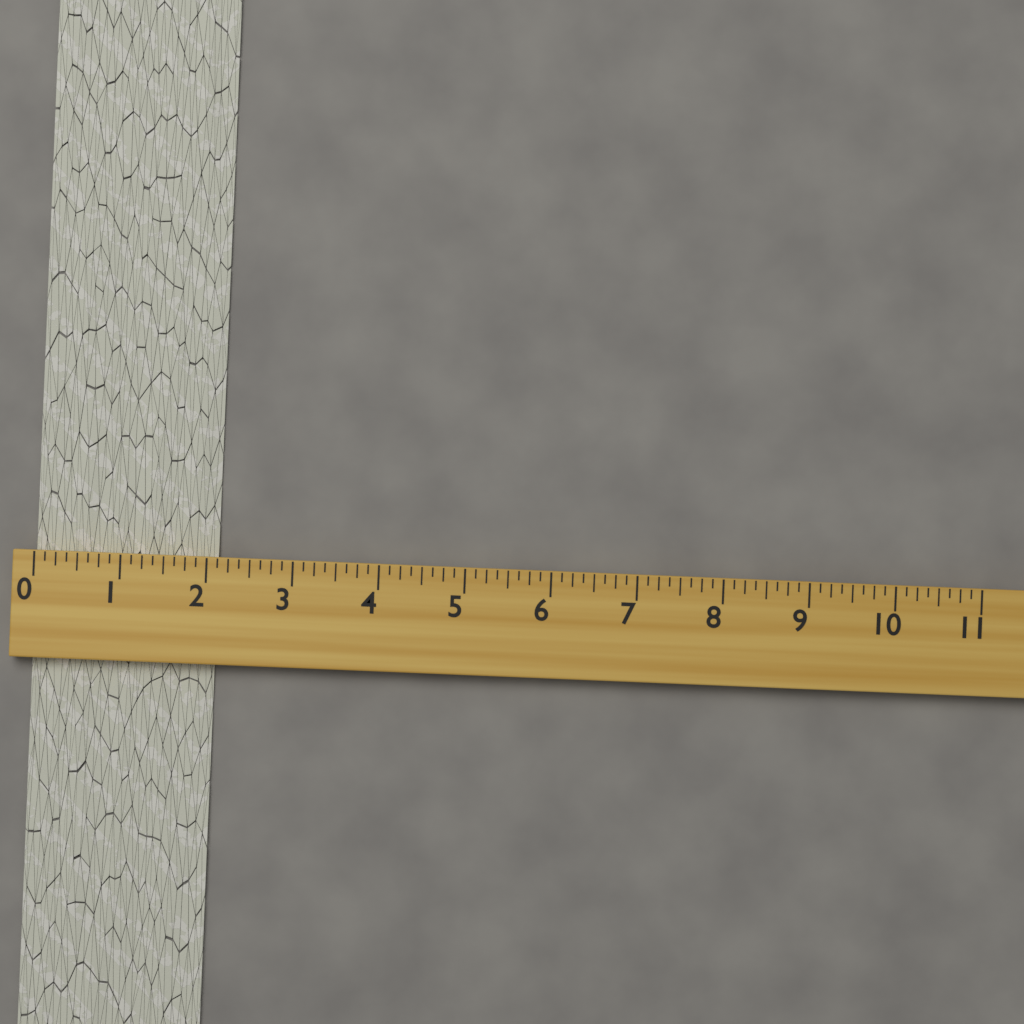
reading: 2.125 (no unit)
